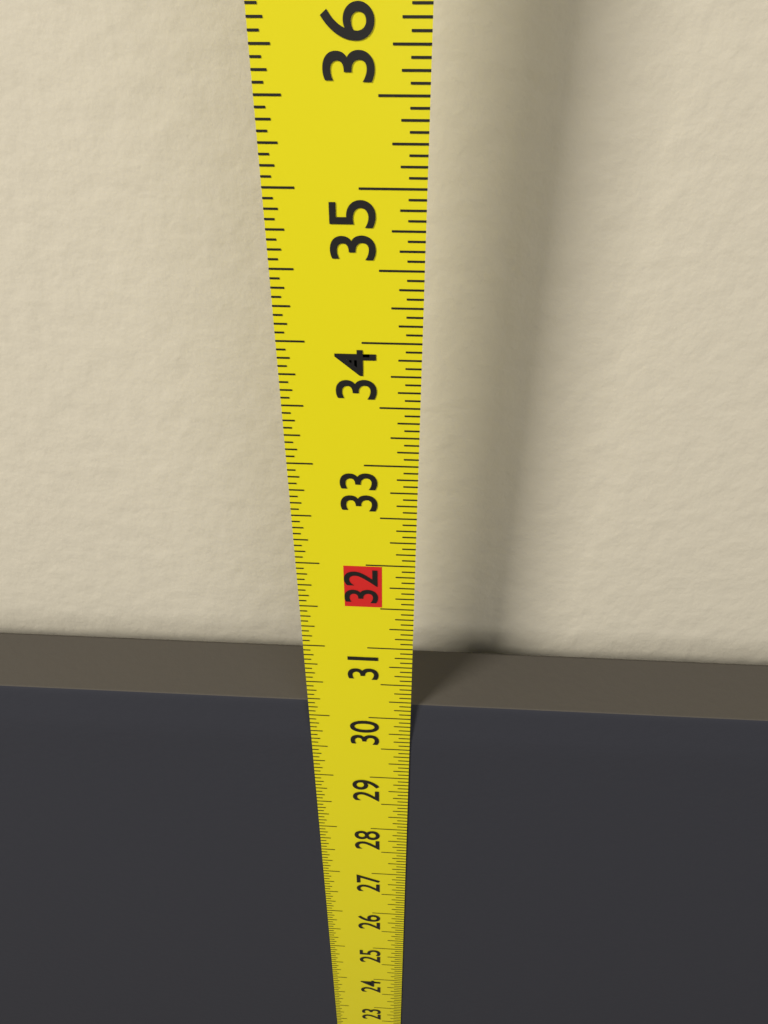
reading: 30.1250 in
